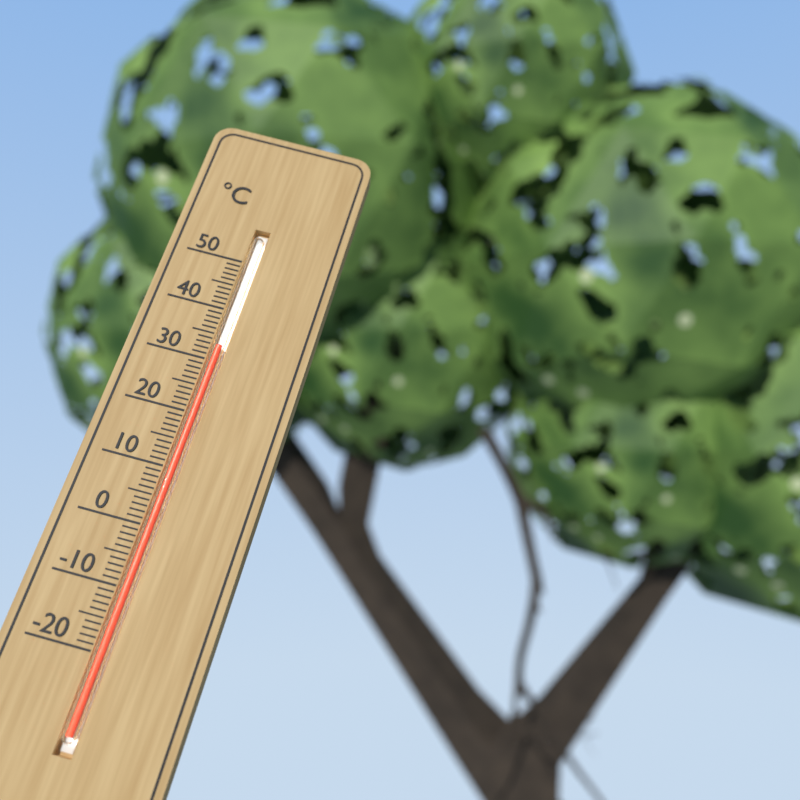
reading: 33 °C
